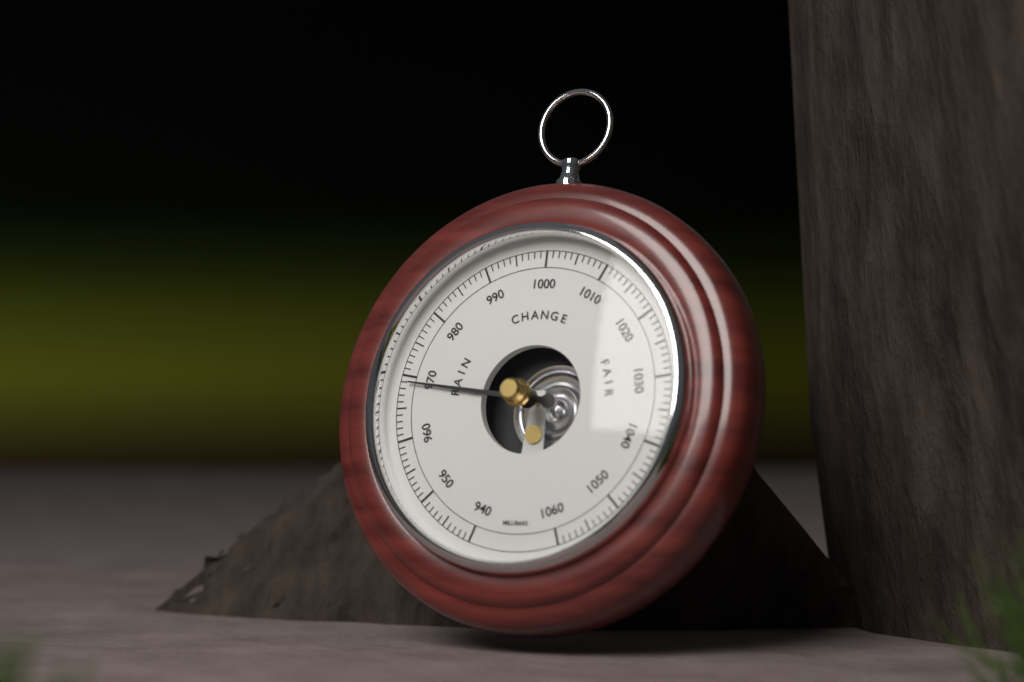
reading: 969 mbar
